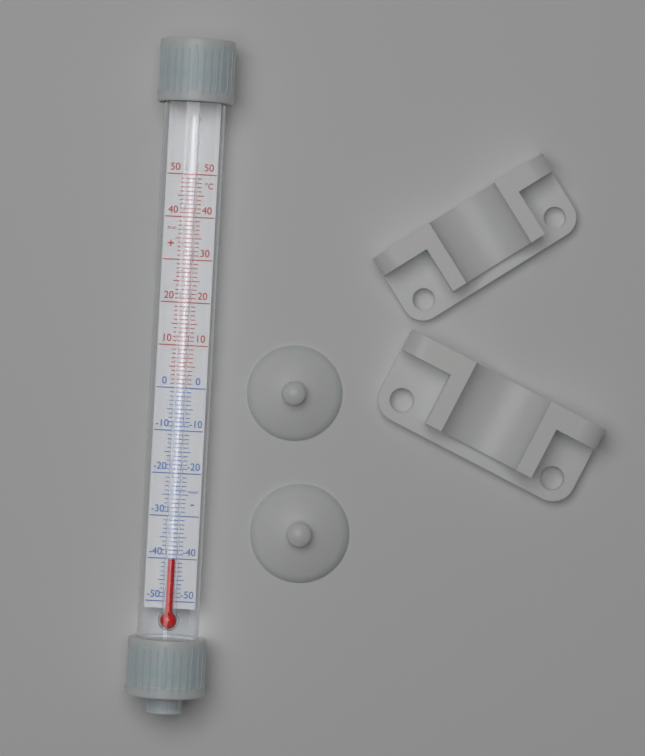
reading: -40 °C
